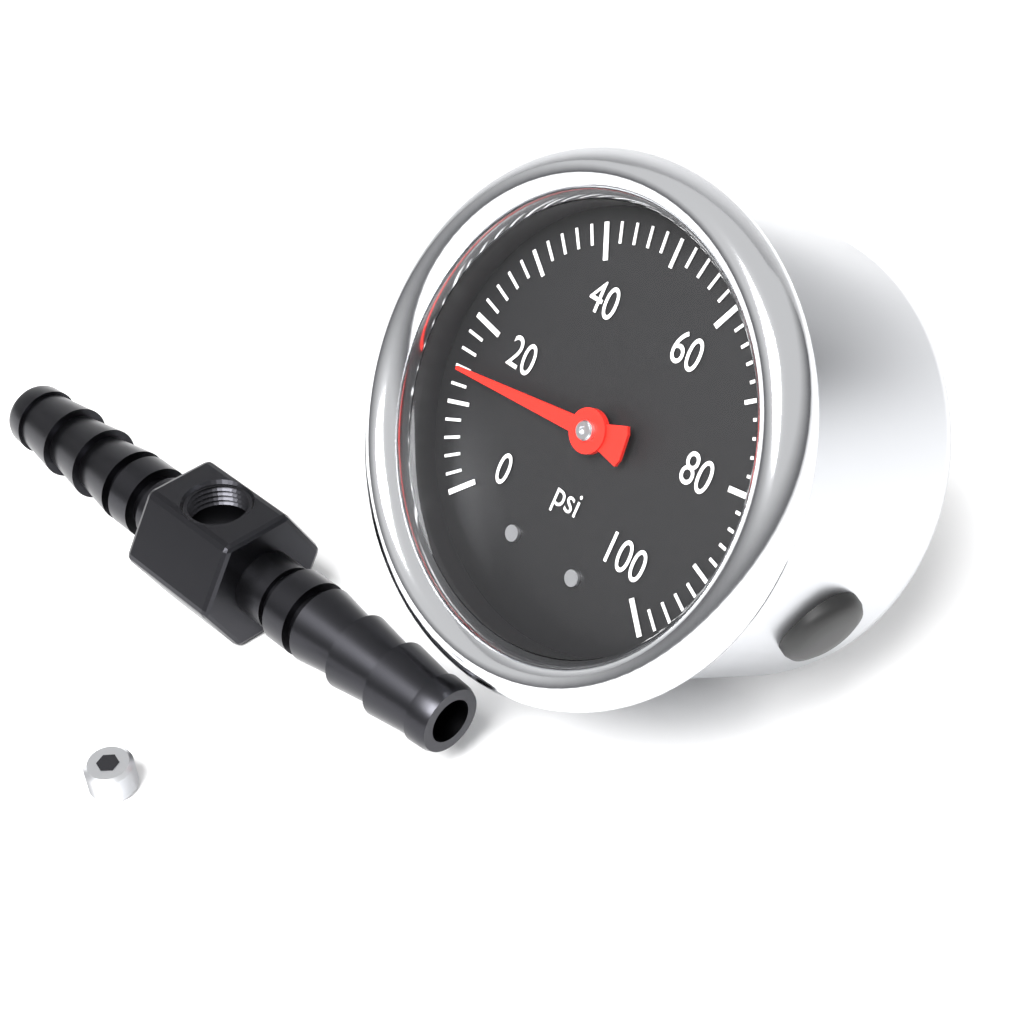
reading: 14 psi
